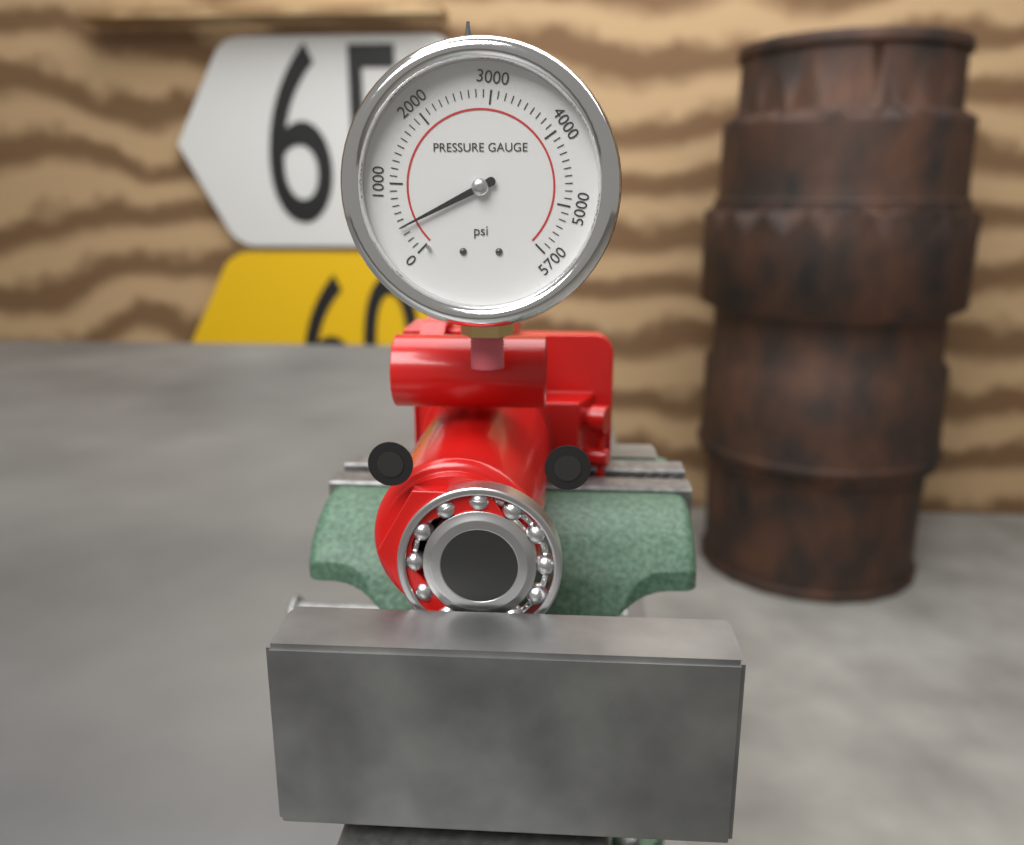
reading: 400 psi
